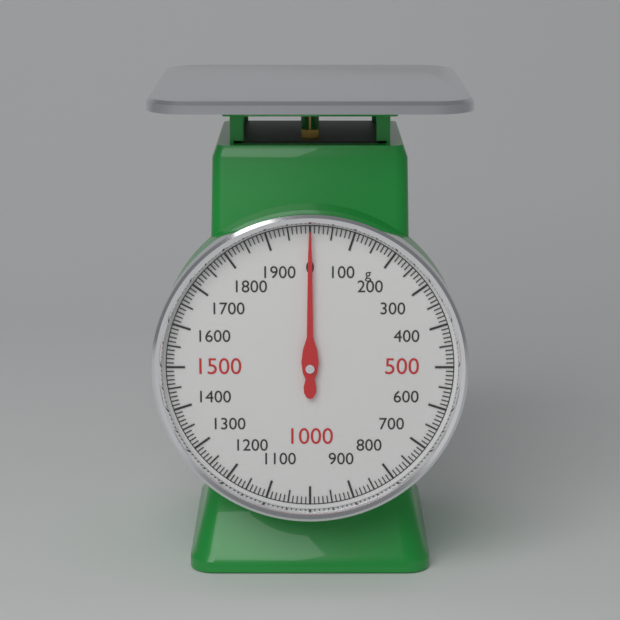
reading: 0 g
